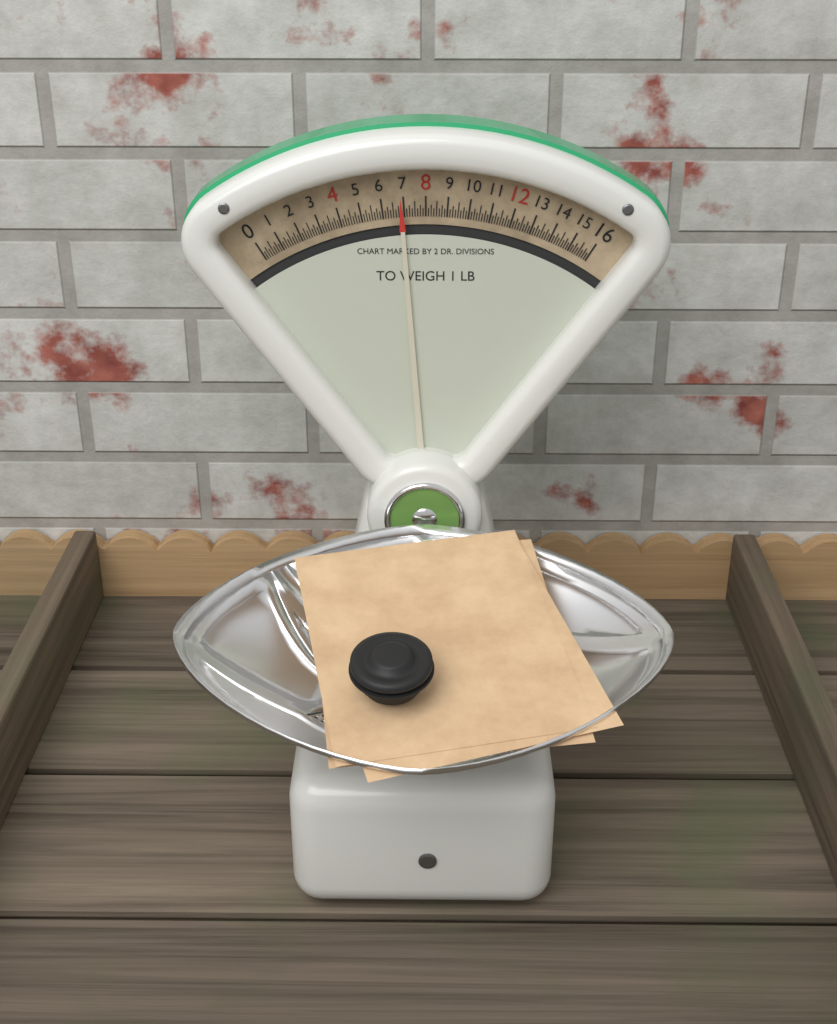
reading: 6.875 oz
